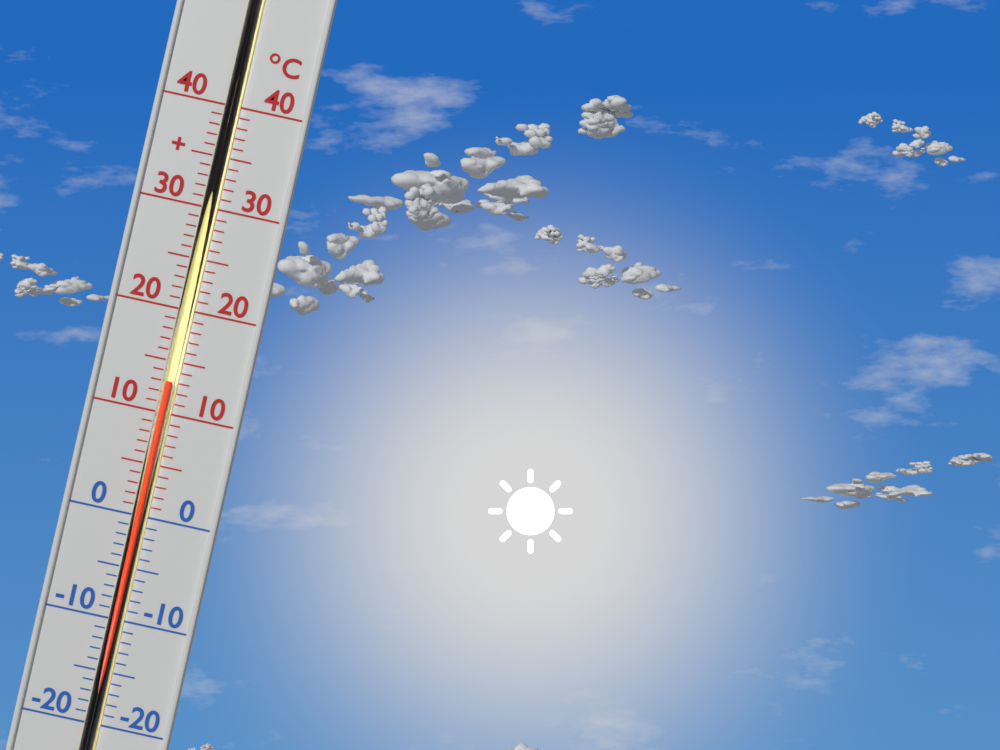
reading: 13 °C
